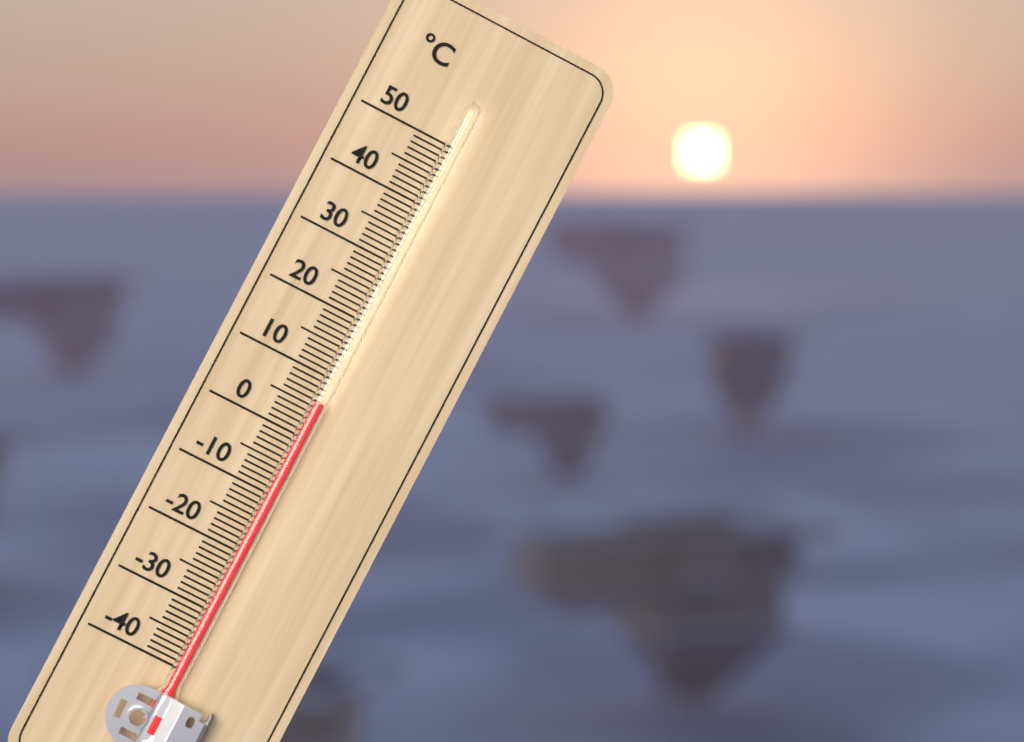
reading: 6 °C
